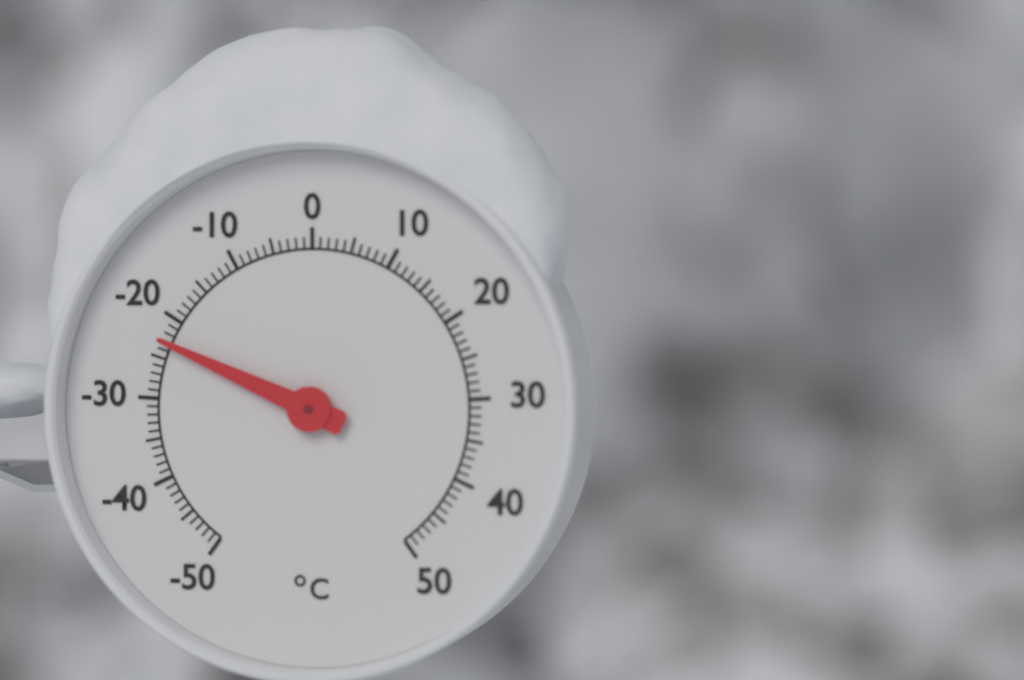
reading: -23 °C
